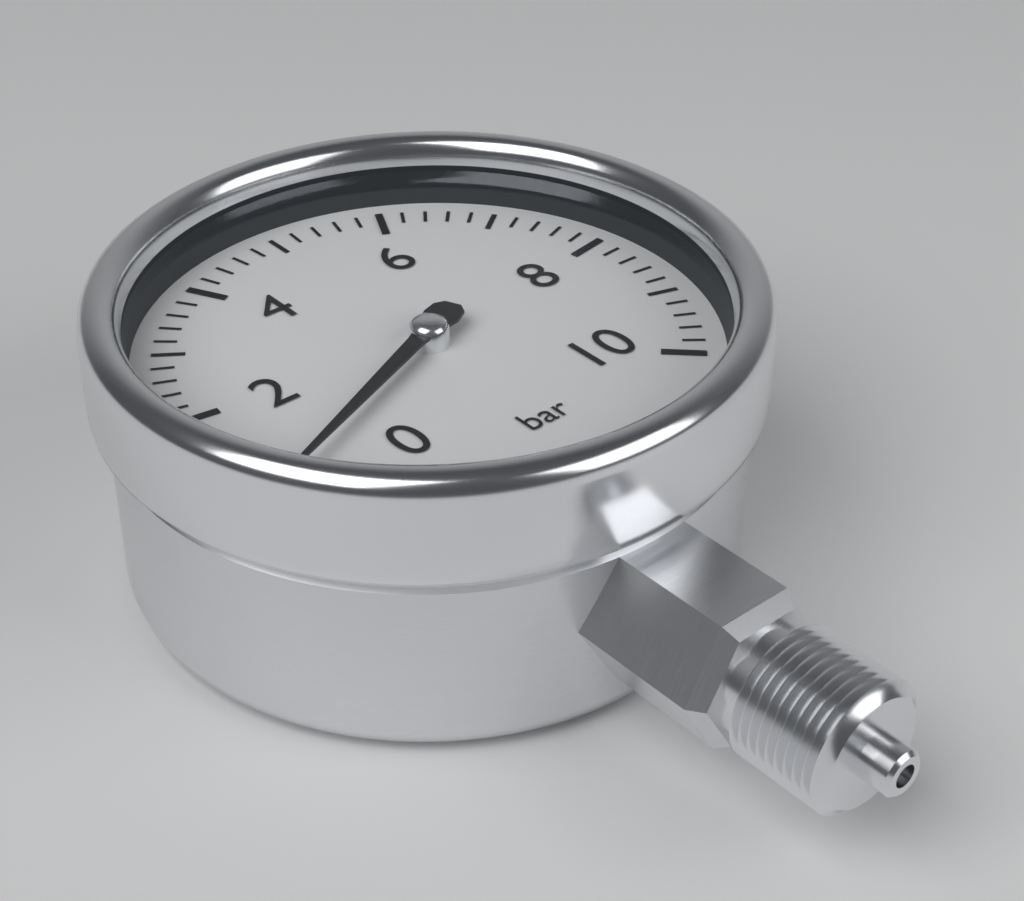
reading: 0.8 bar
